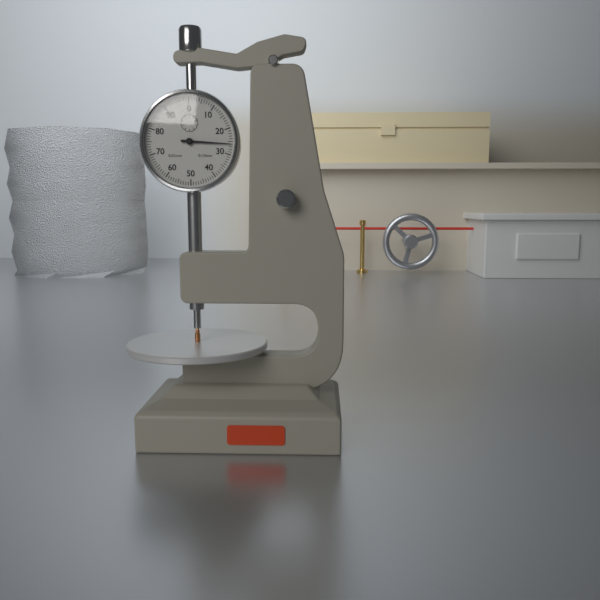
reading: 0.26 mm
